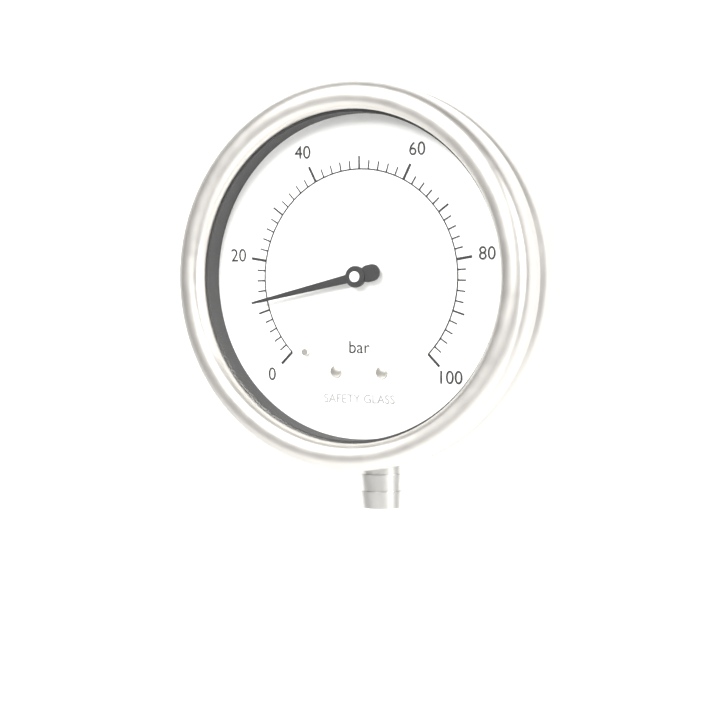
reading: 12 bar
